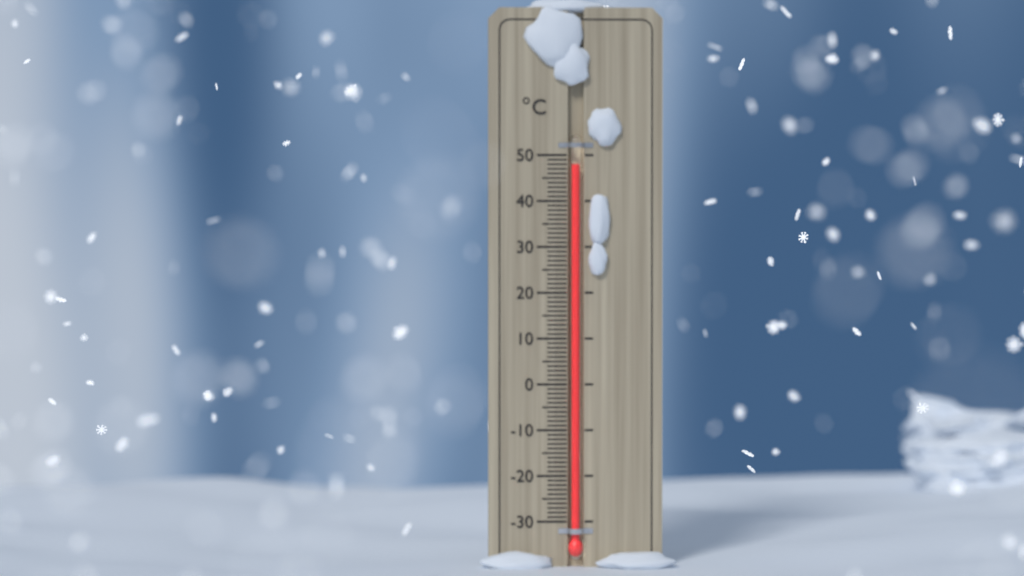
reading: 48 °C
